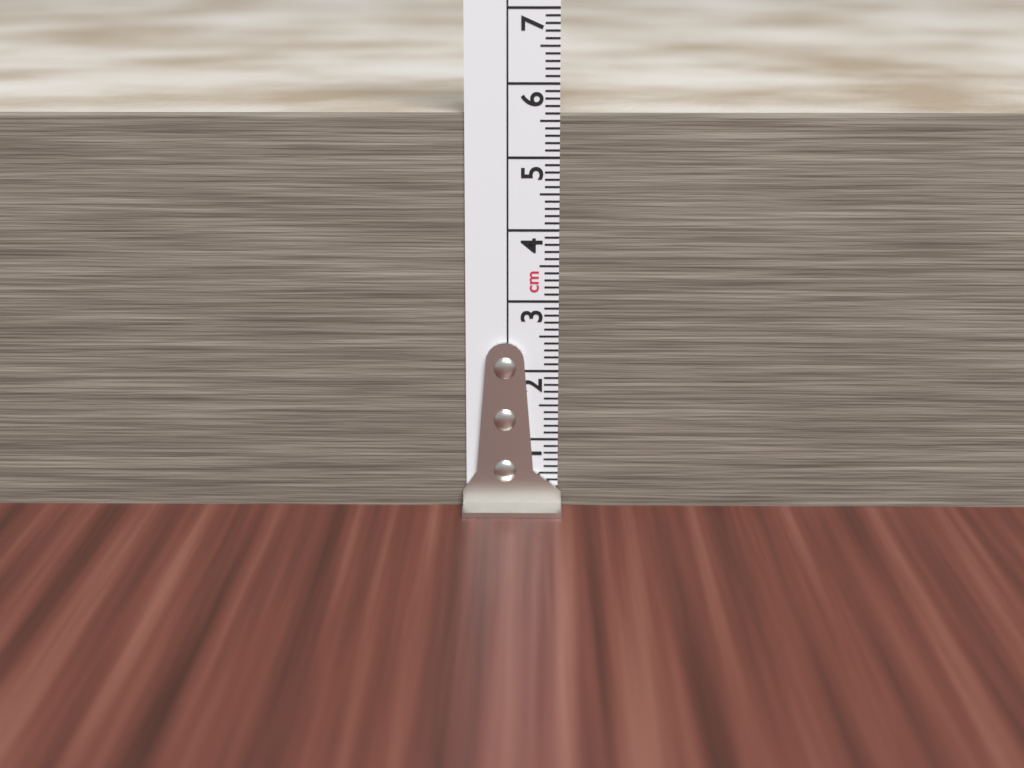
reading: 5.6 cm
